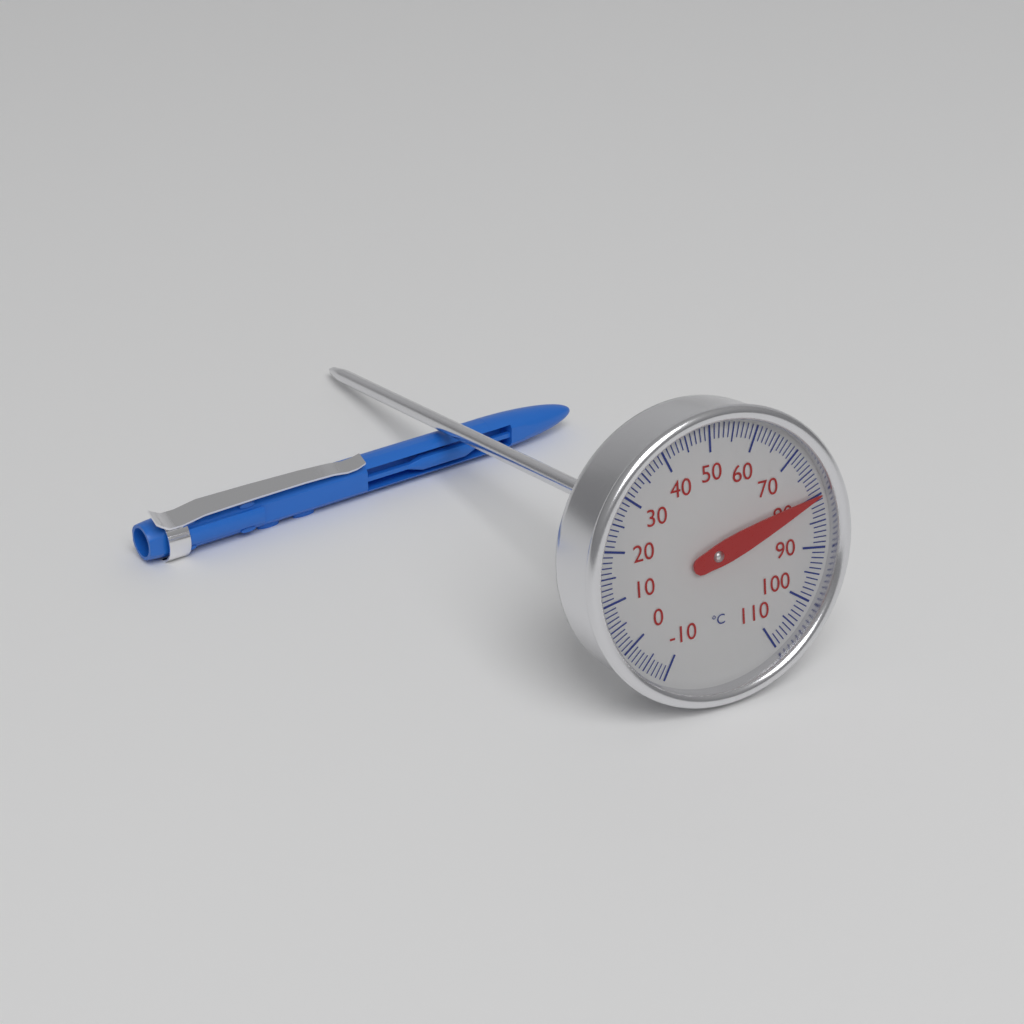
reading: 80 °C
